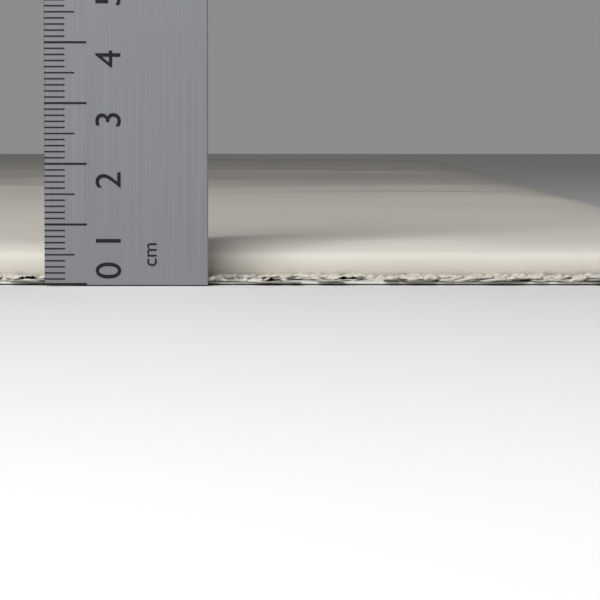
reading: 0.2 cm
